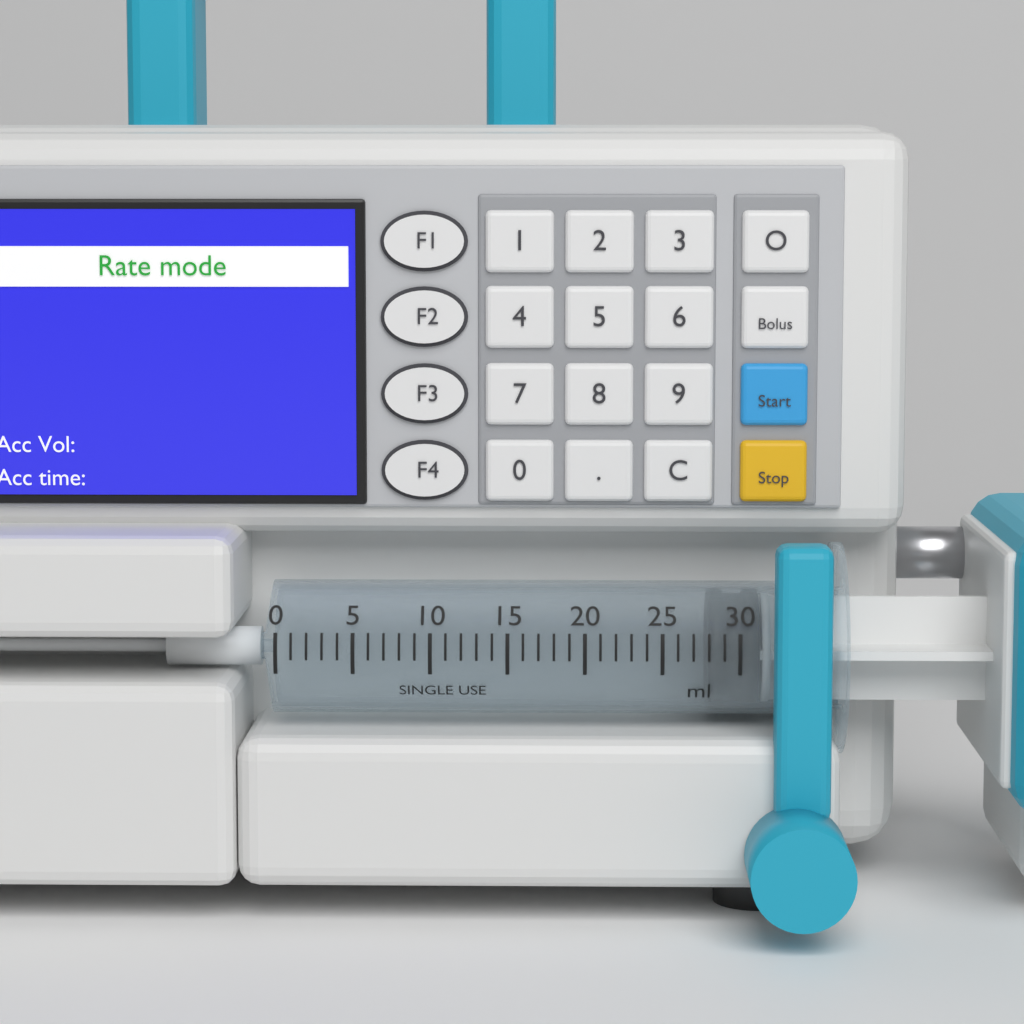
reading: 28 ml
